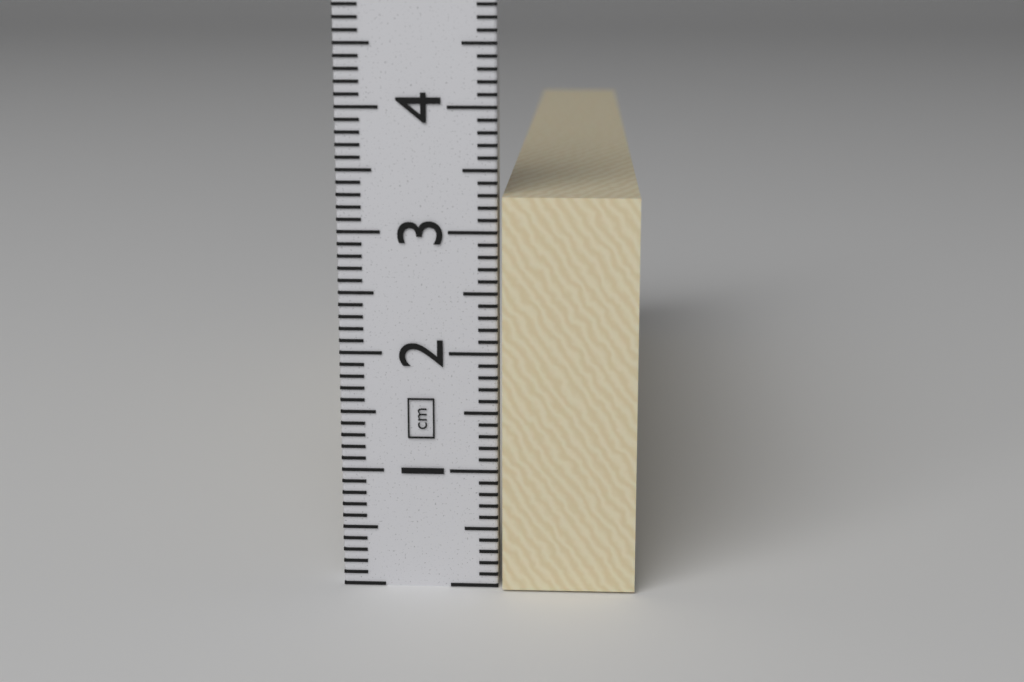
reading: 3.3 cm
